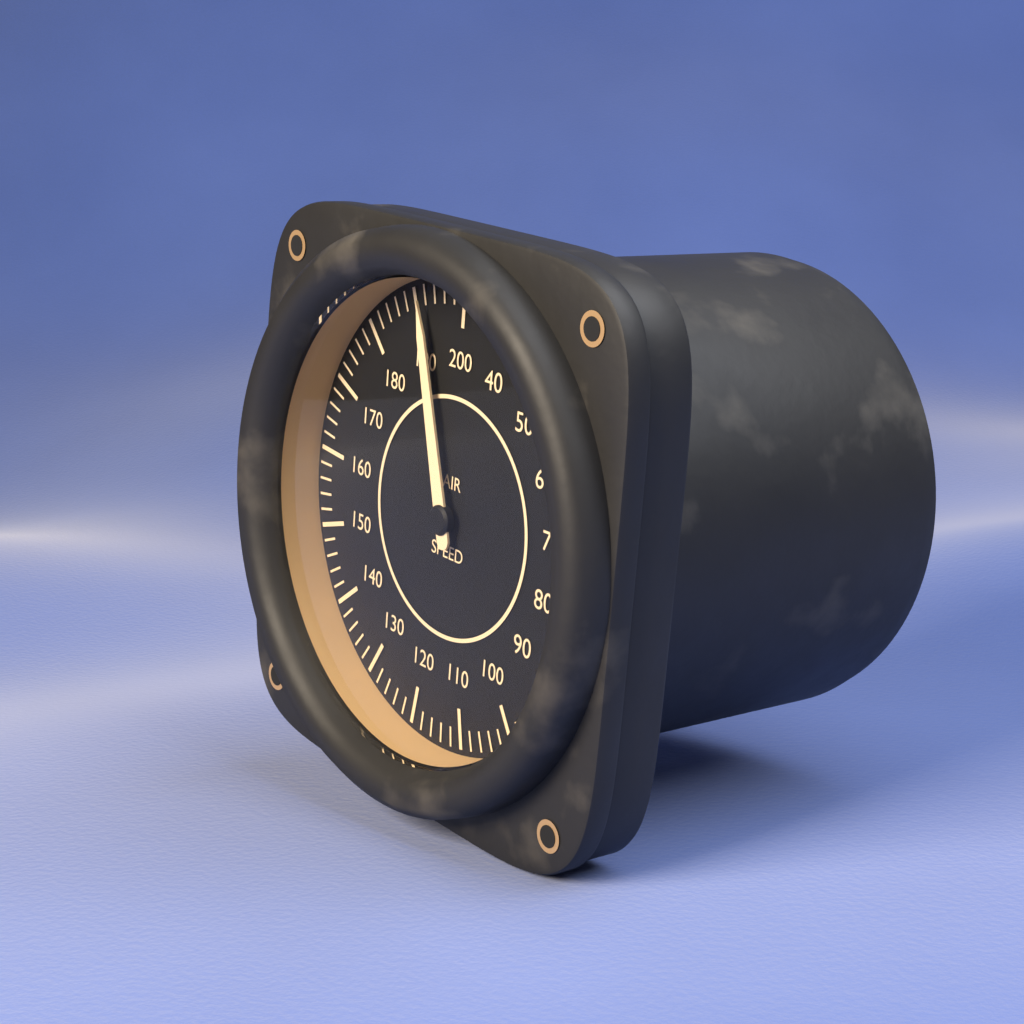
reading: 192 (no unit)
